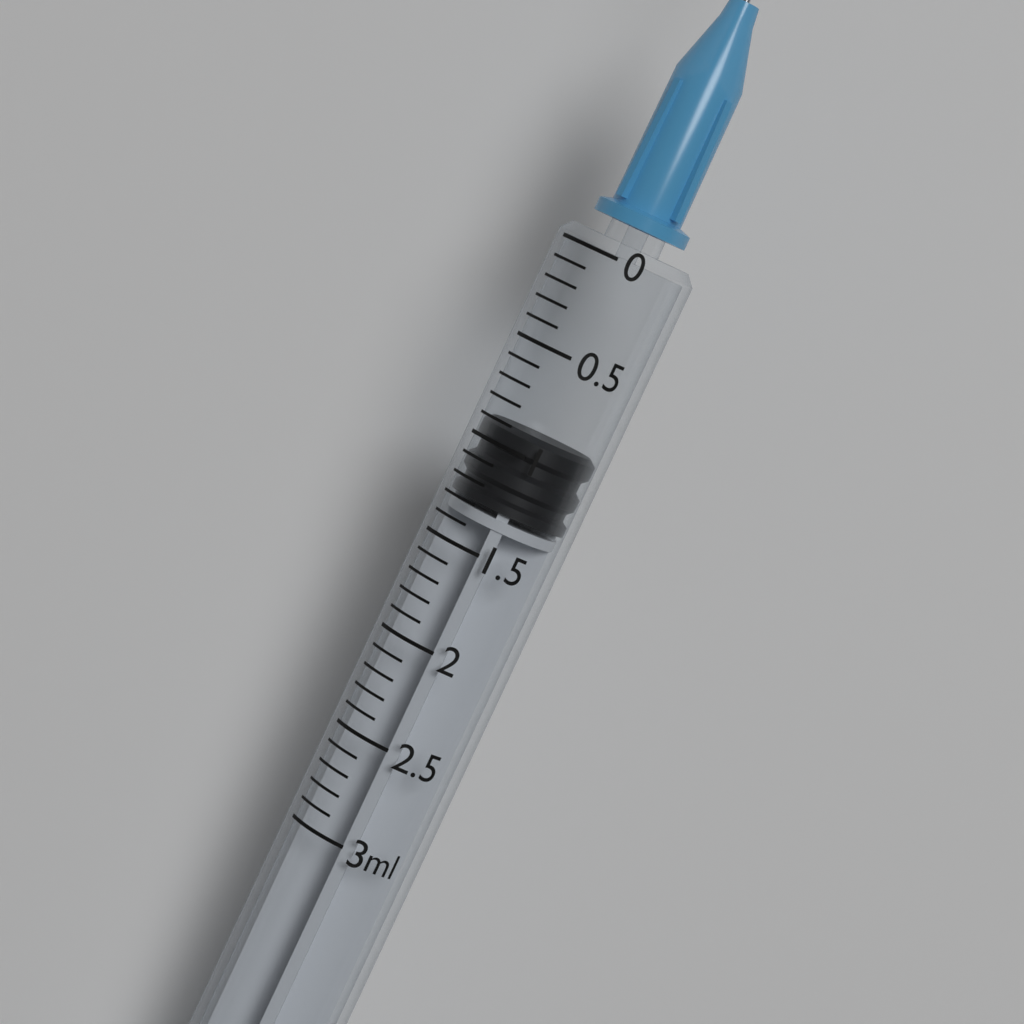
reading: 0.9 ml
